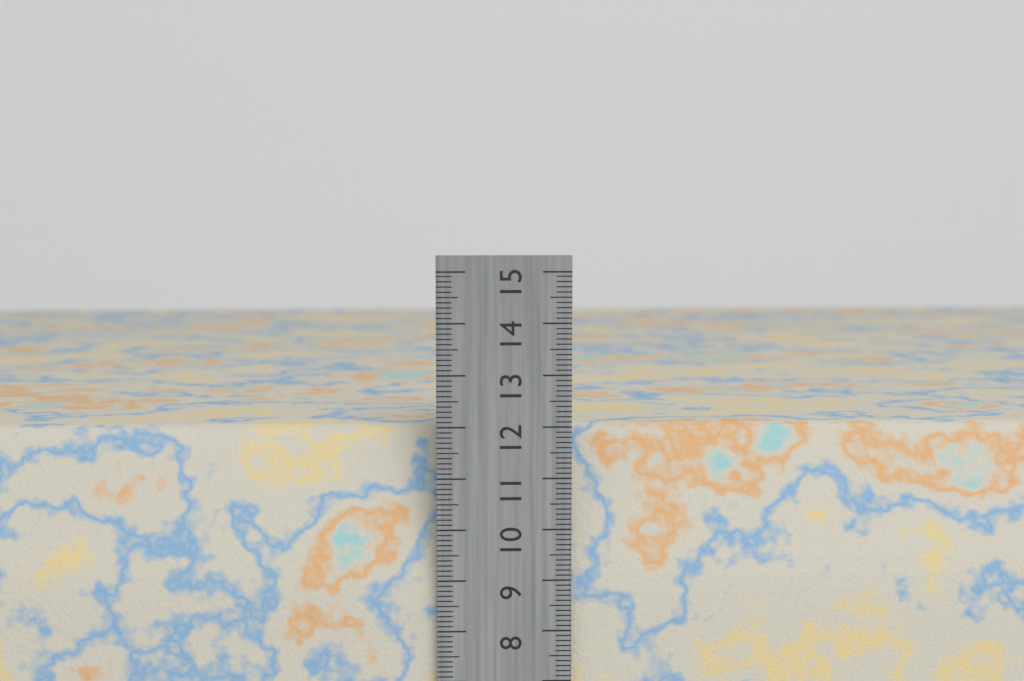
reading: 11.9 cm
